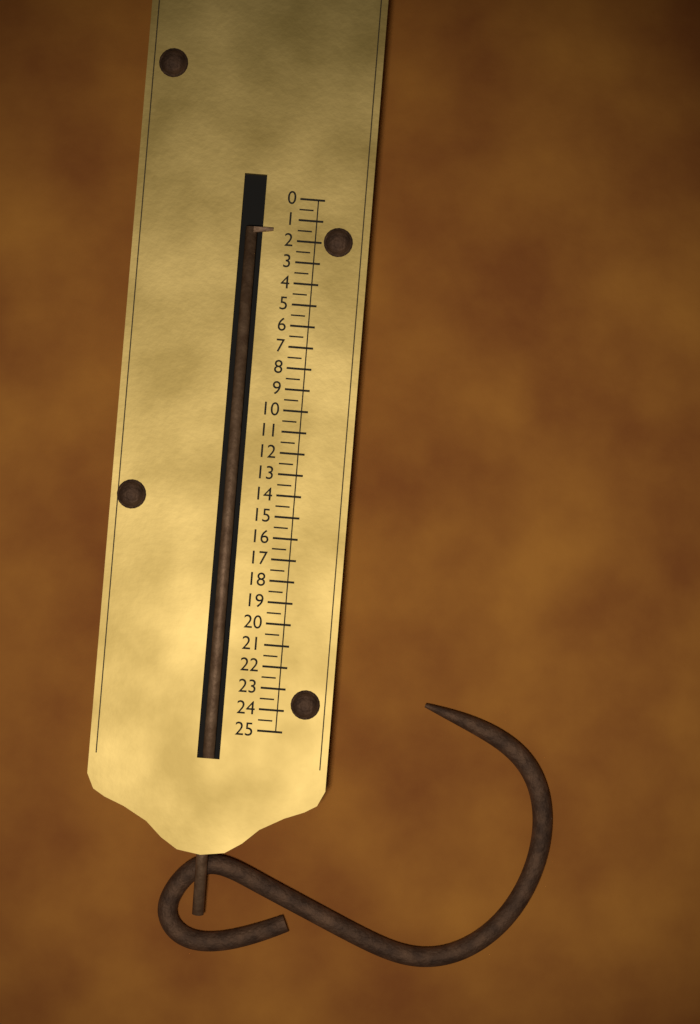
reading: 1.5 (no unit)
